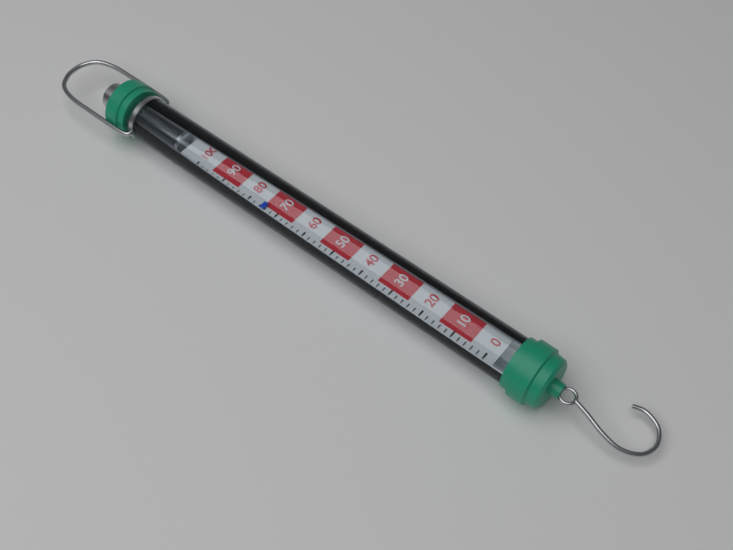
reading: 74 (no unit)
